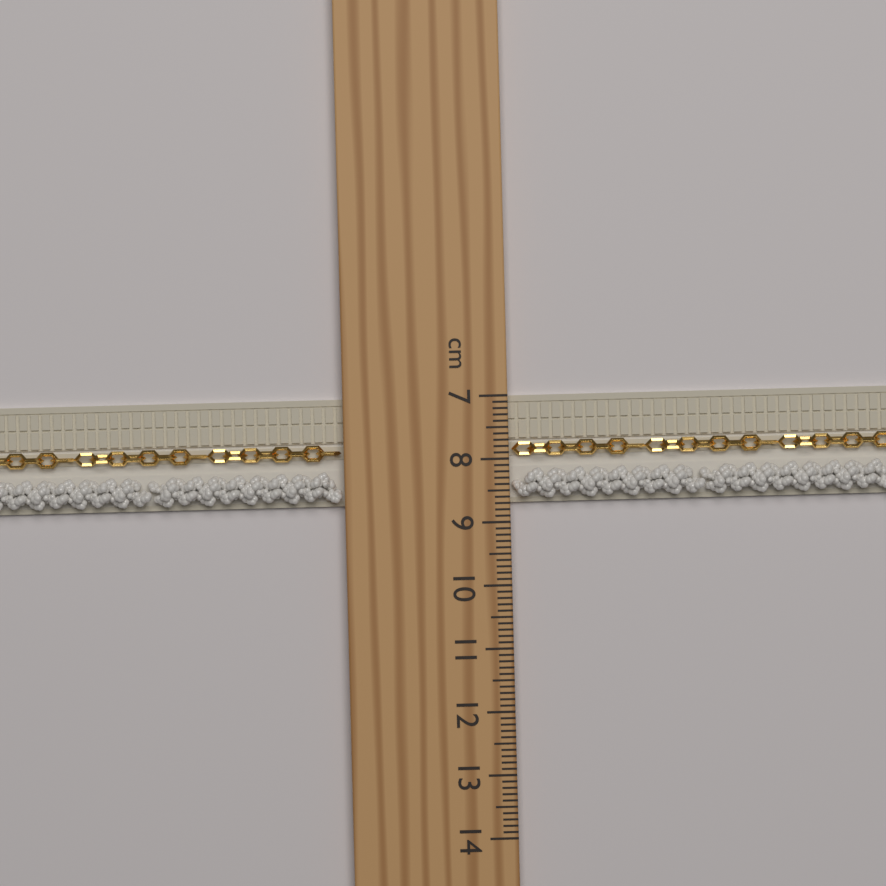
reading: 8.7 cm
